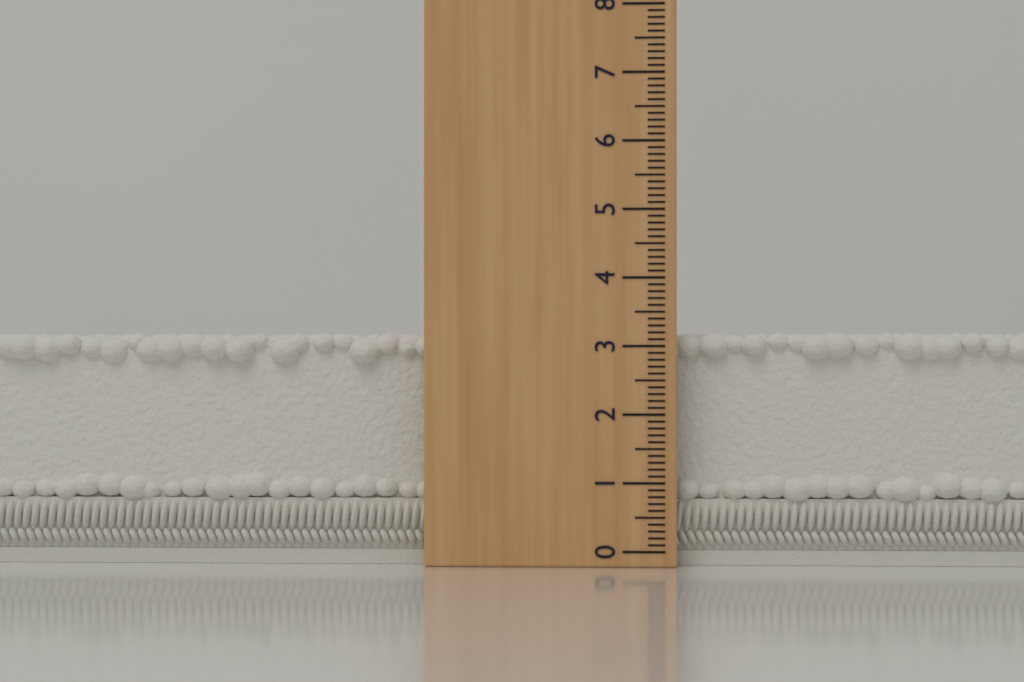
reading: 3.2 (no unit)
